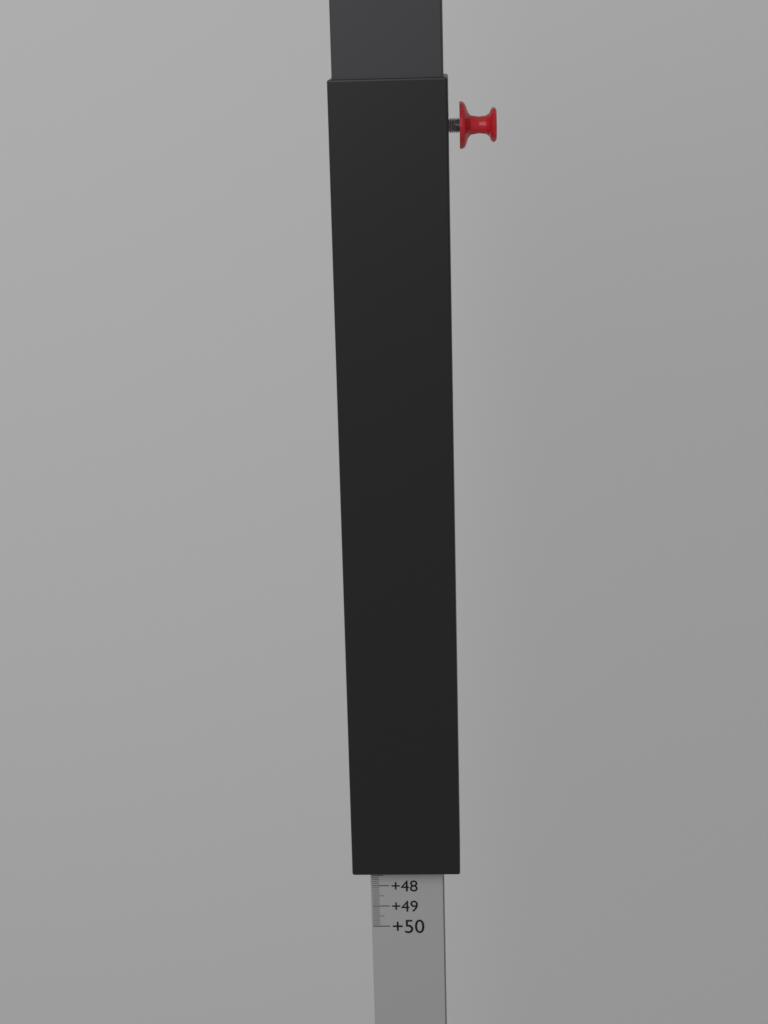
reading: 47.2 (no unit)
